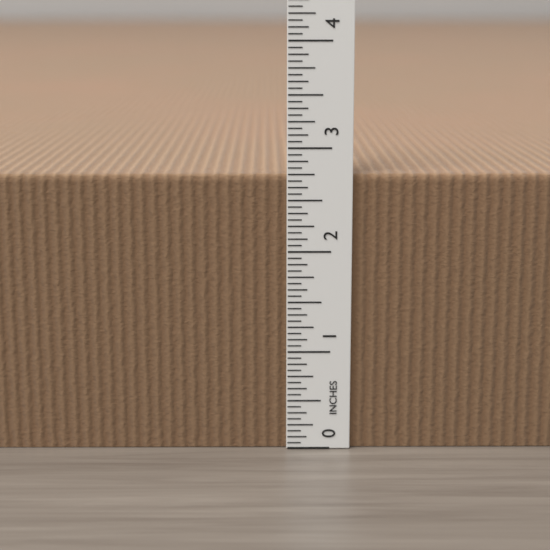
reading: 2.7500 in
